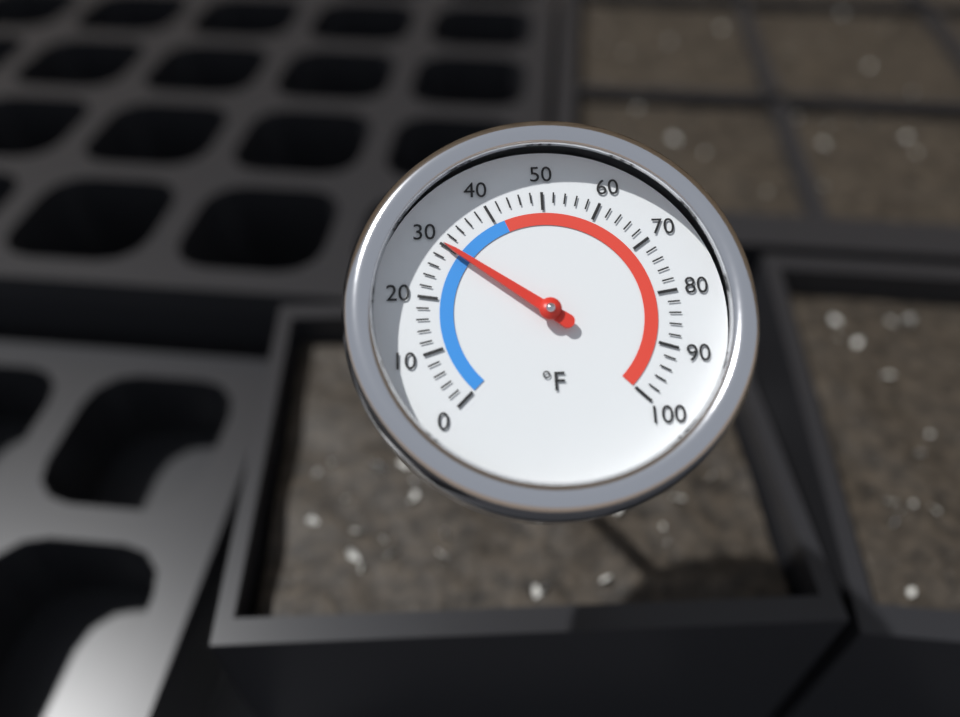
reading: 30 °F
